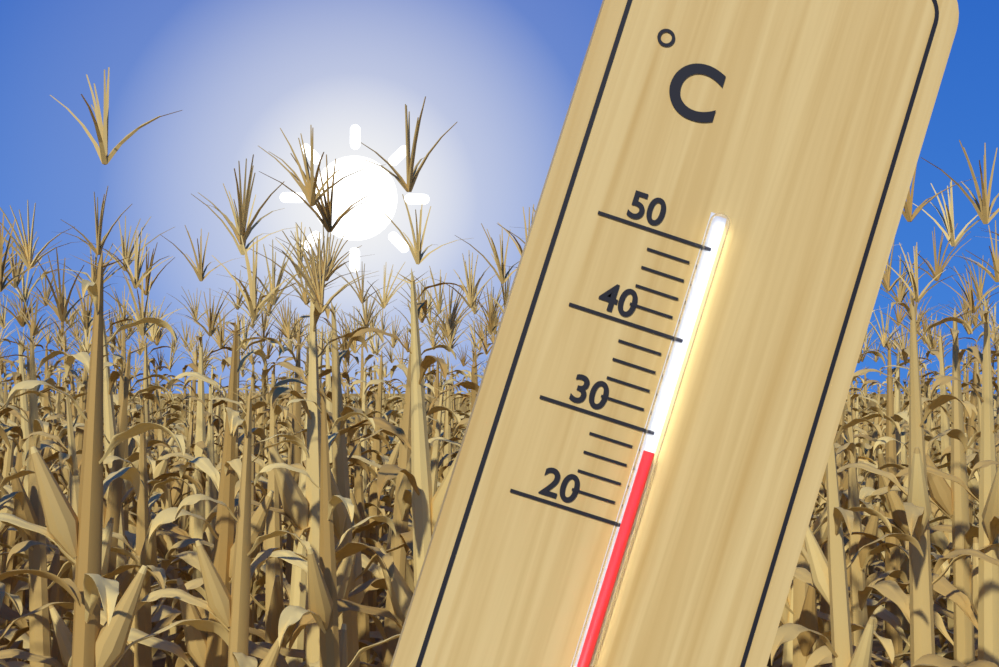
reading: 28 °C
